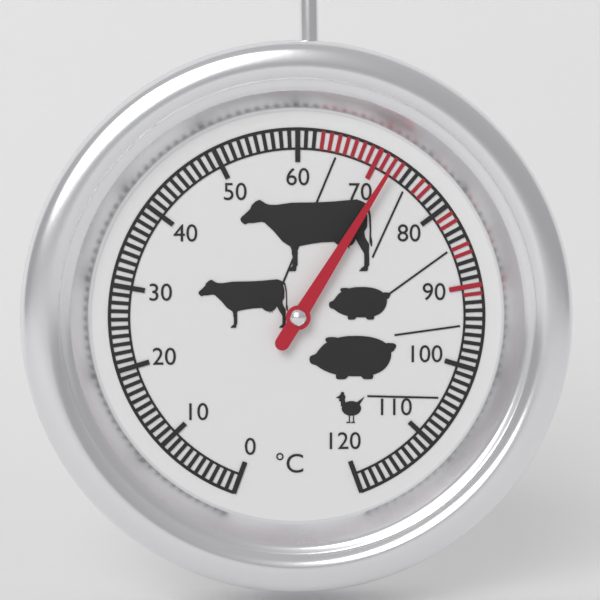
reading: 72 °C
